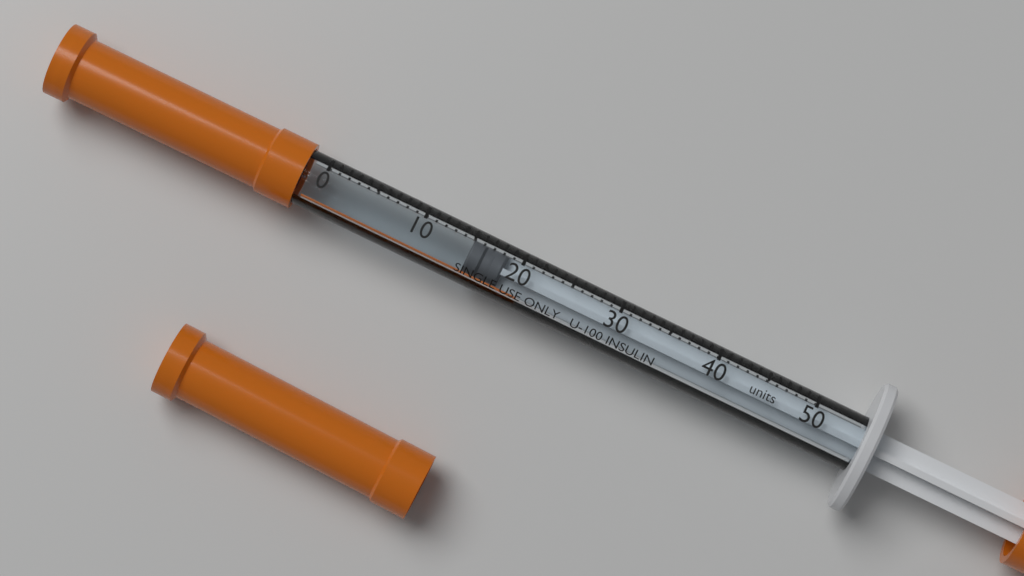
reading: 15 units
